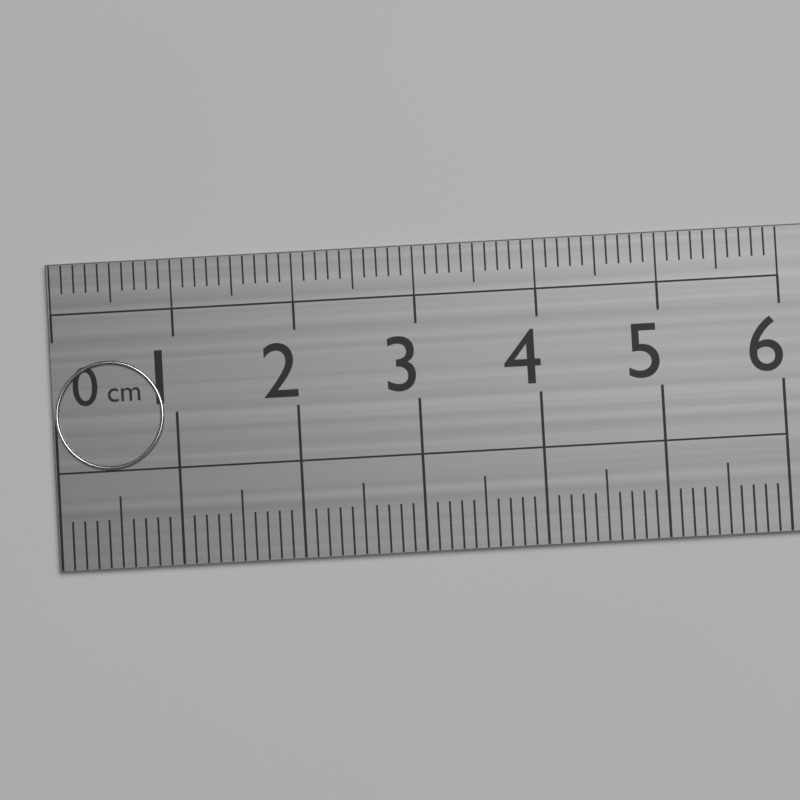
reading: 0.9 cm
